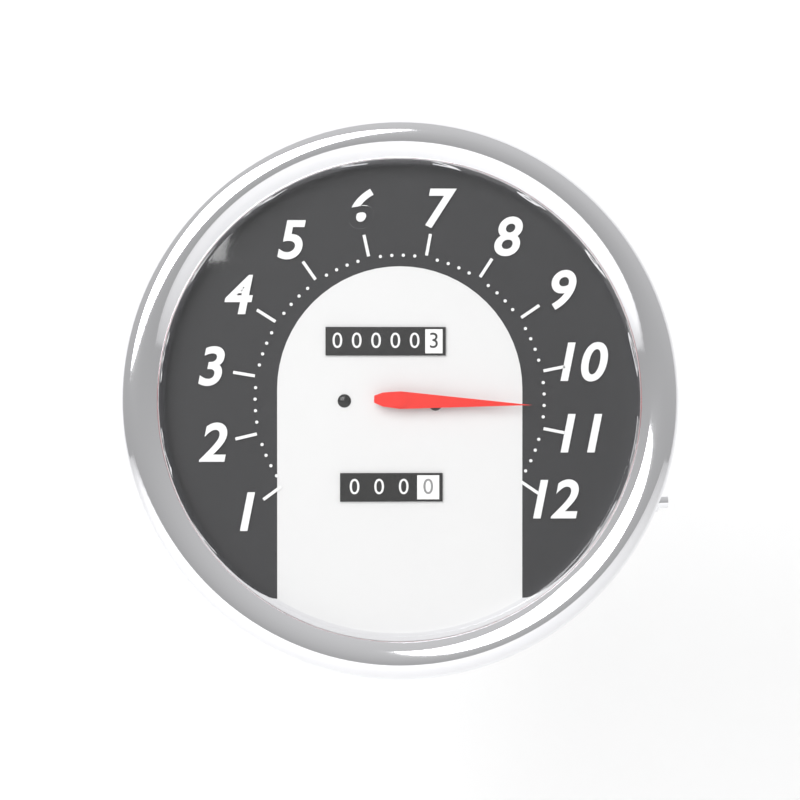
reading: 10.6 (no unit)
